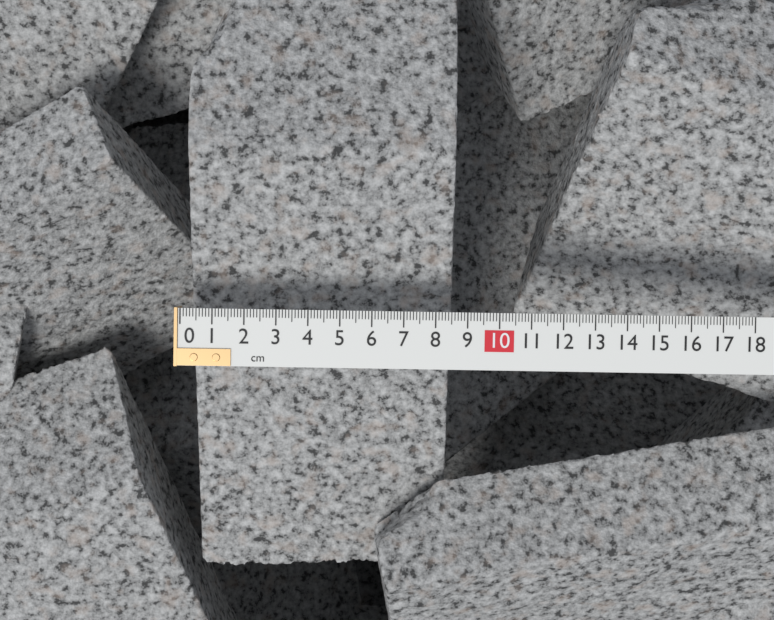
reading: 8.6 cm
